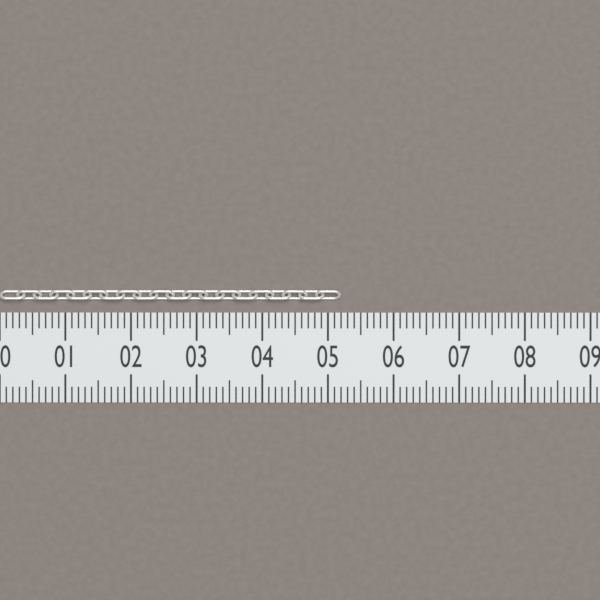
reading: 5.2 (no unit)
